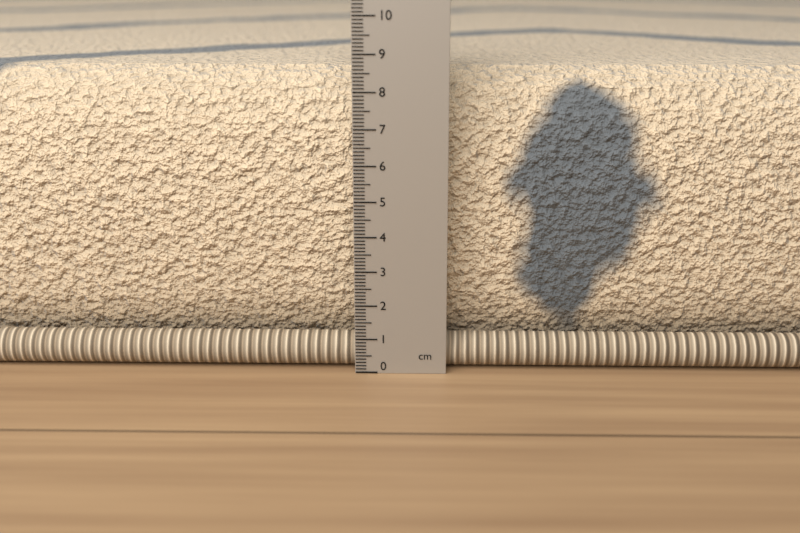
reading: 8.5 cm
